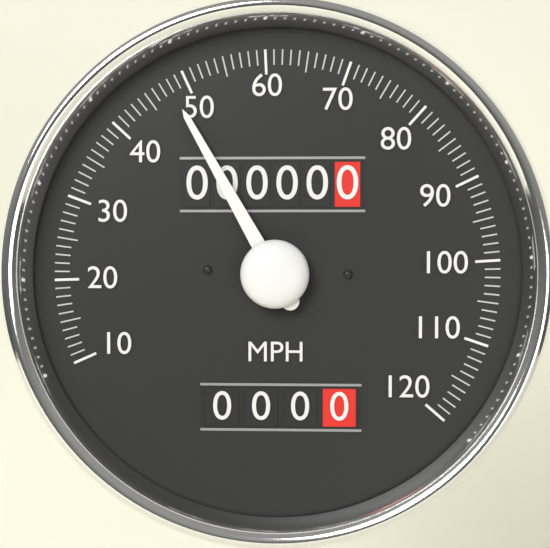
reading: 48 MPH
